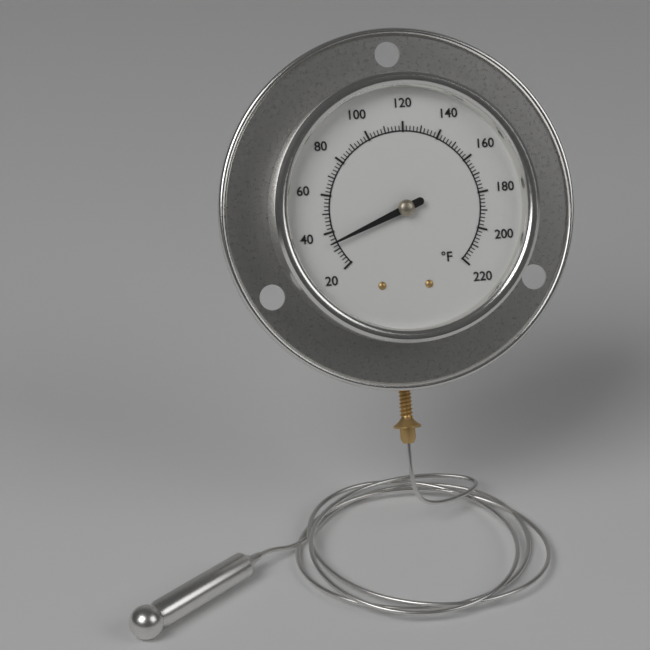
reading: 34 °F
